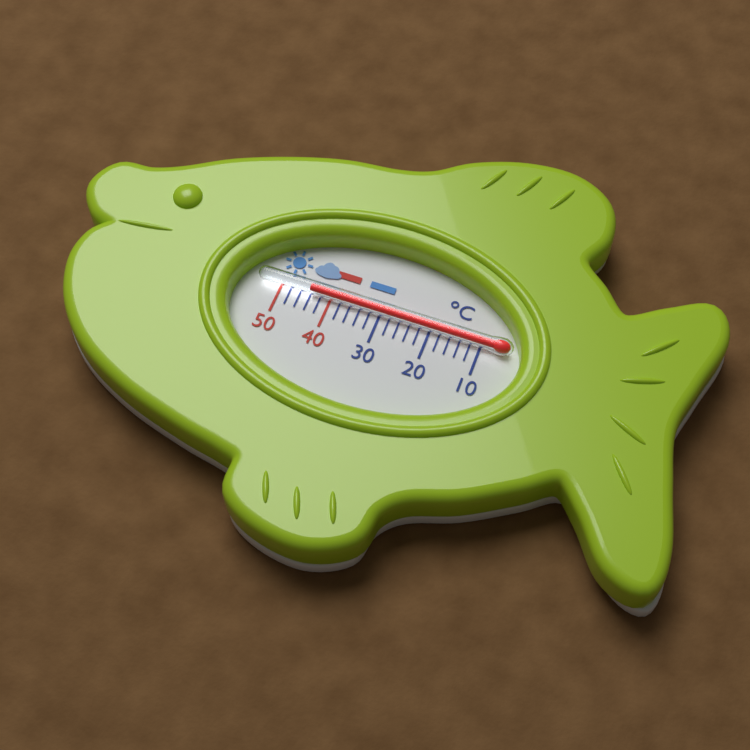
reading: 44 °C
